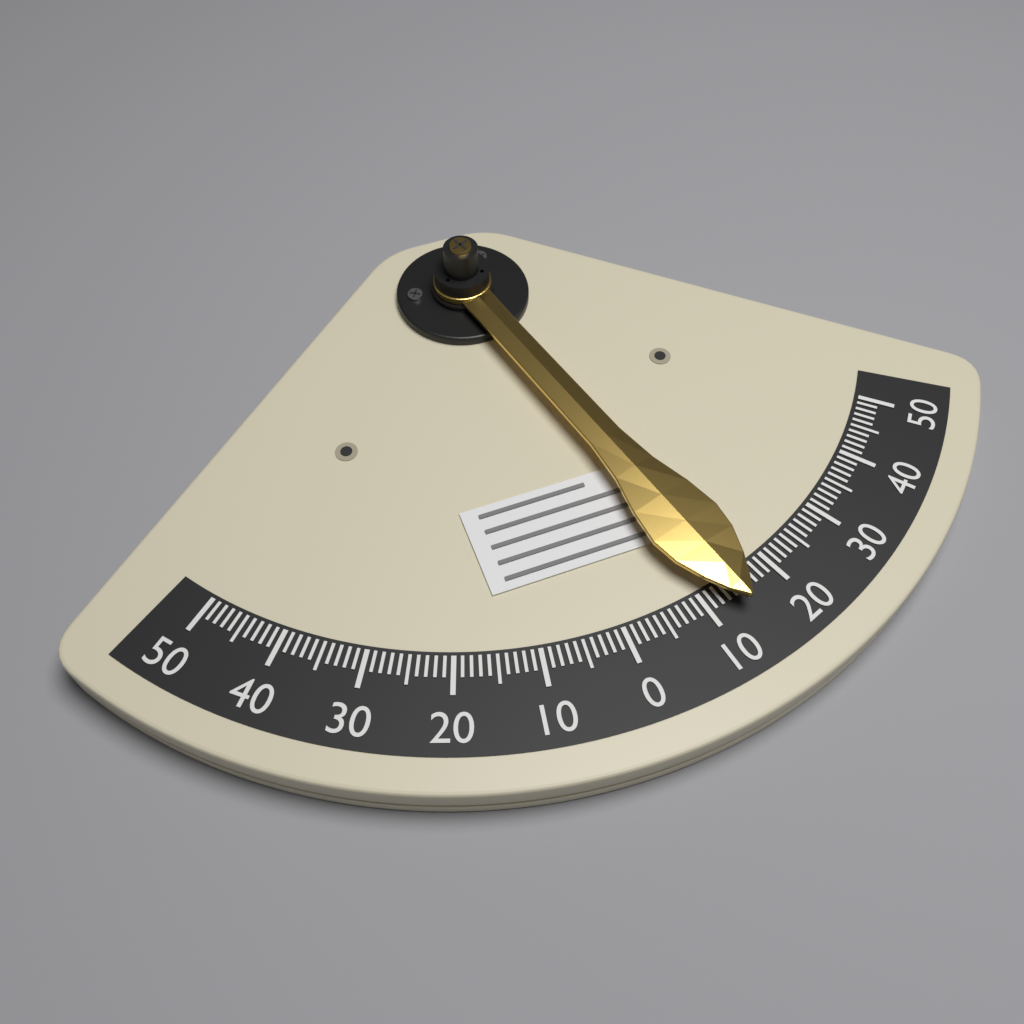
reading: -14 (no unit)
